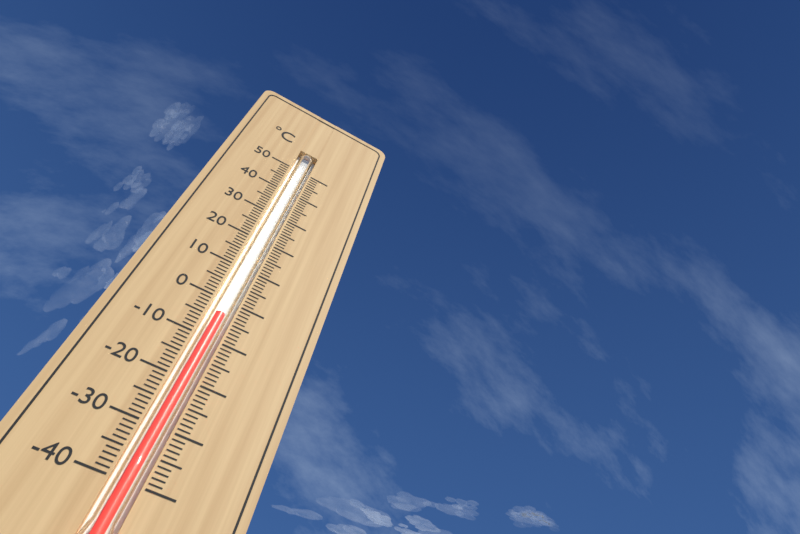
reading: -4 °C
